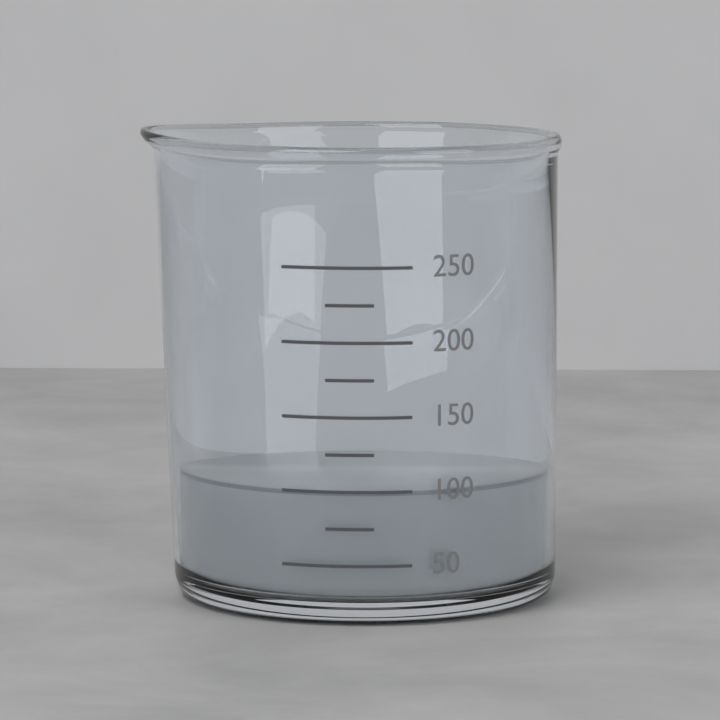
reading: 100 (no unit)
